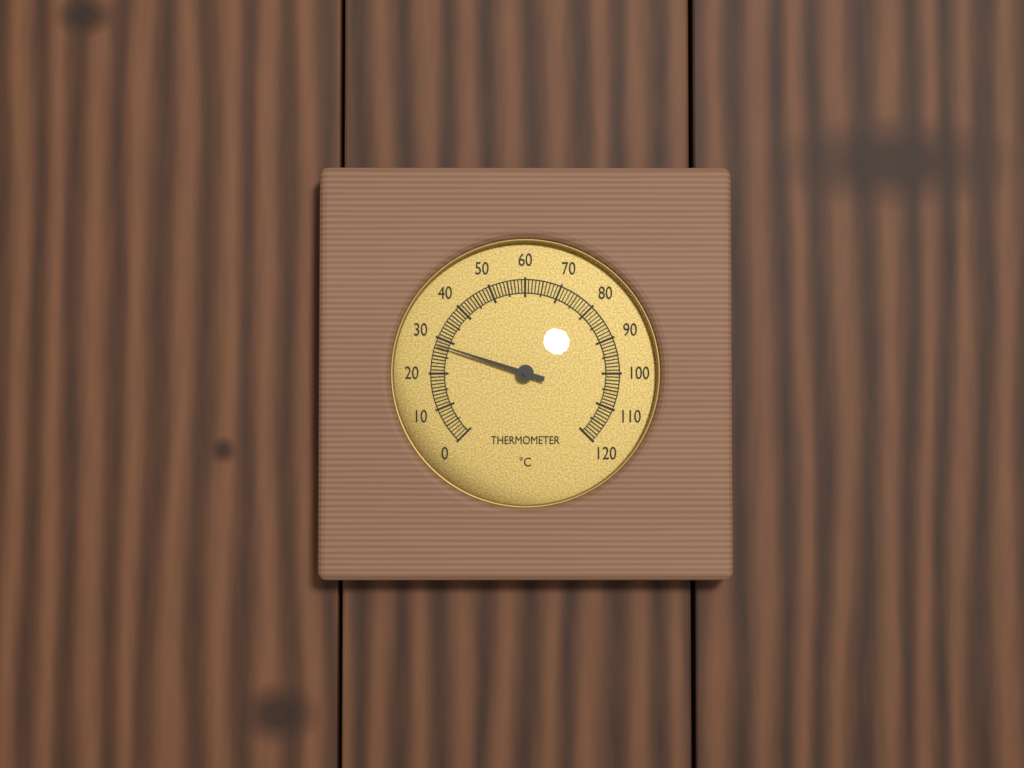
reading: 28 °C
